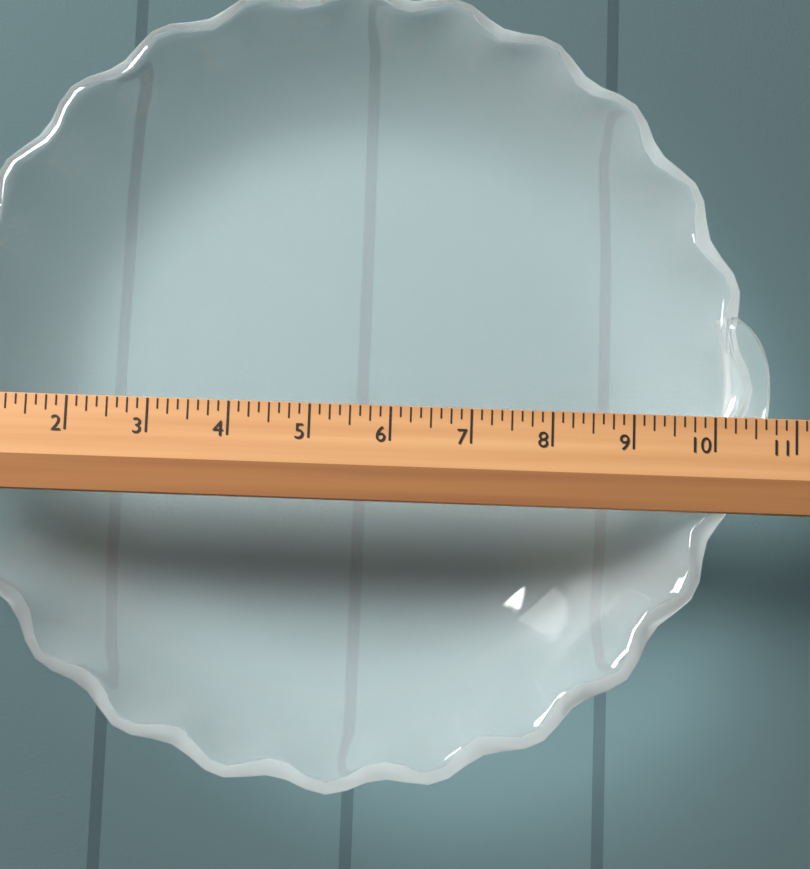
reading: 10.750 (no unit)
